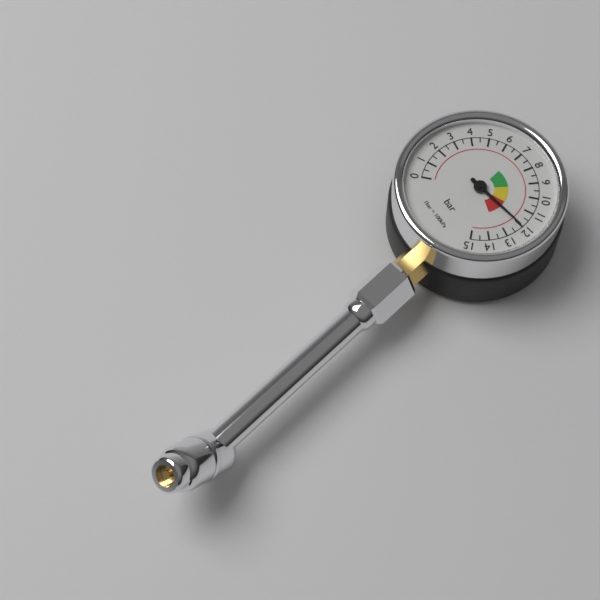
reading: 12.0 bar
